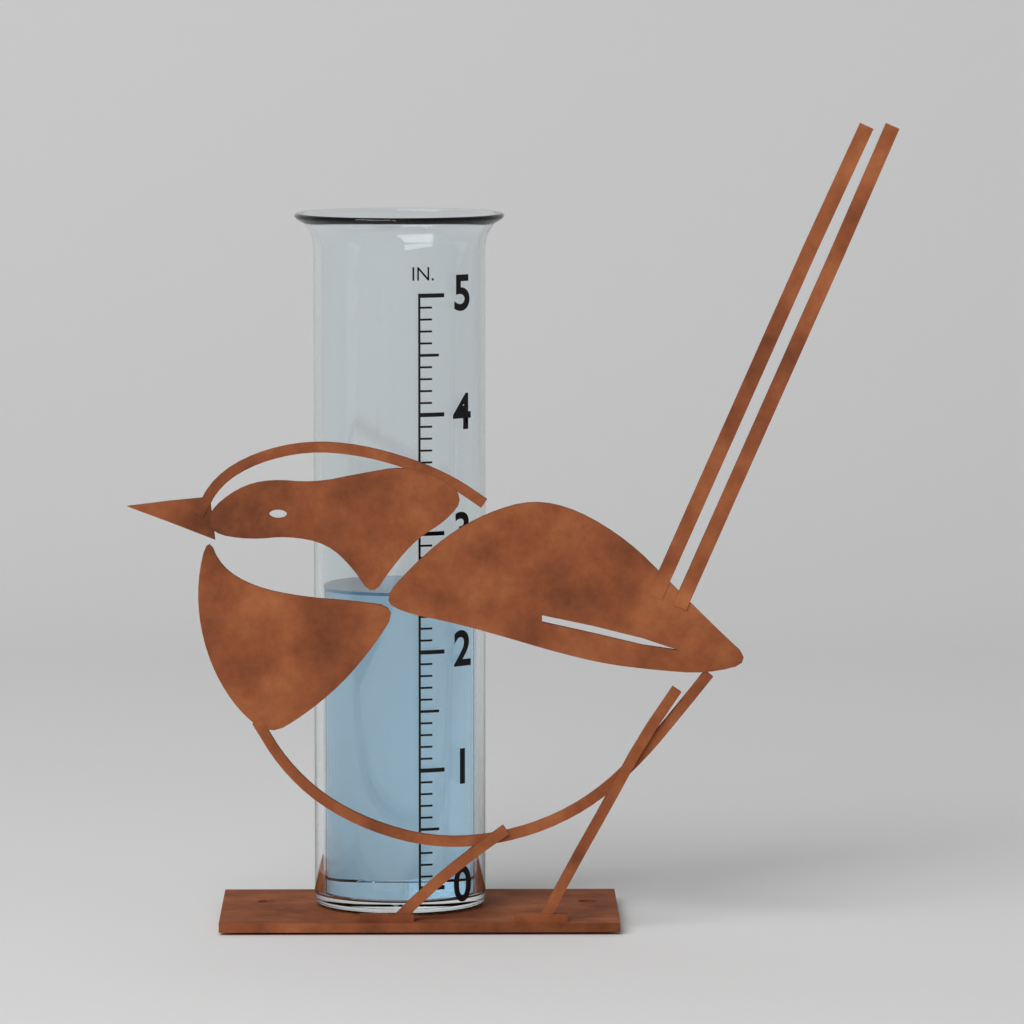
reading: 2.5 in
